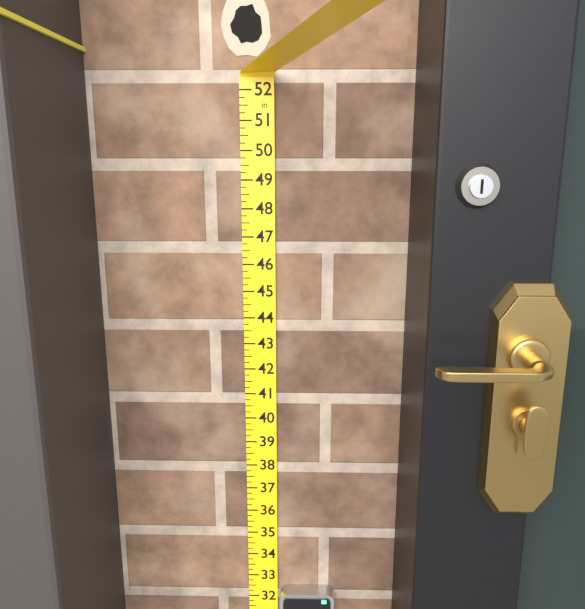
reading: 32.50 in
